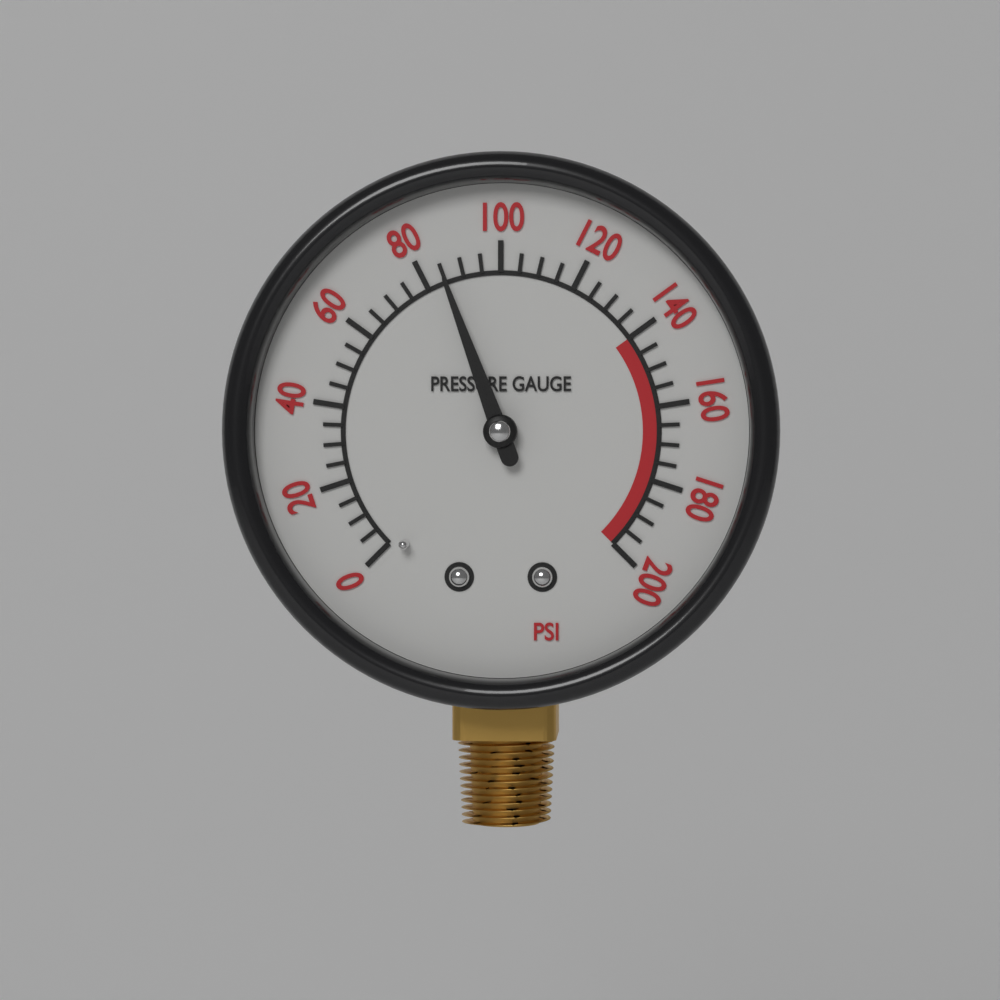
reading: 85 psi
